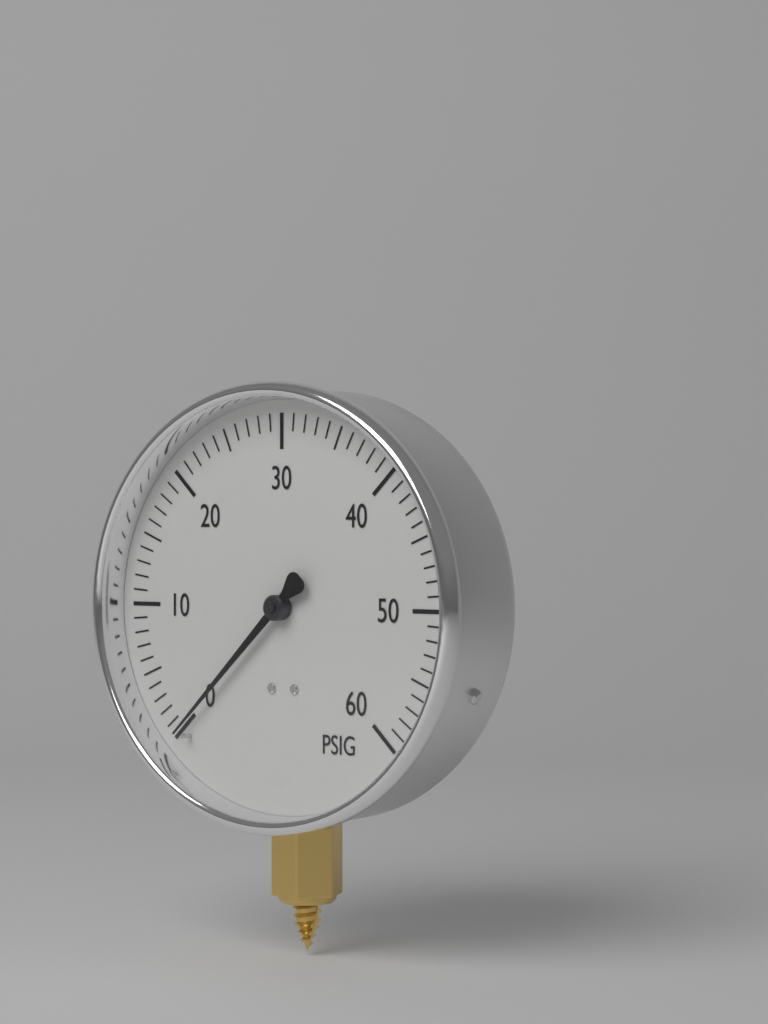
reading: 0 psig
